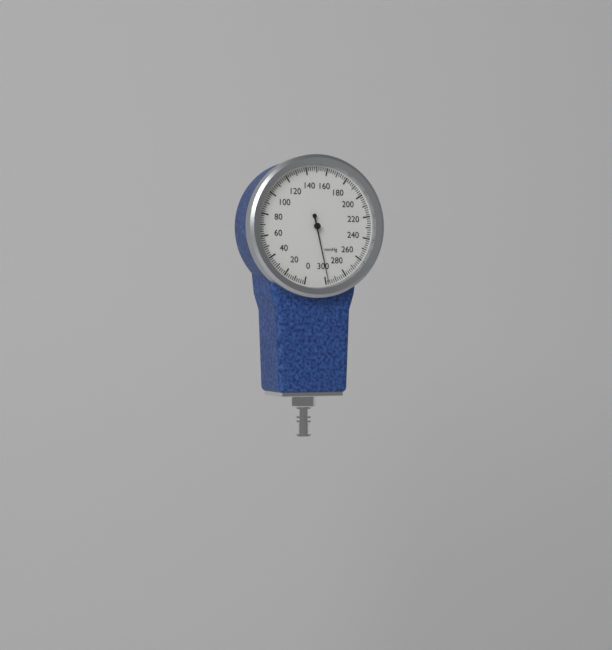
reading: 298 mmHg
